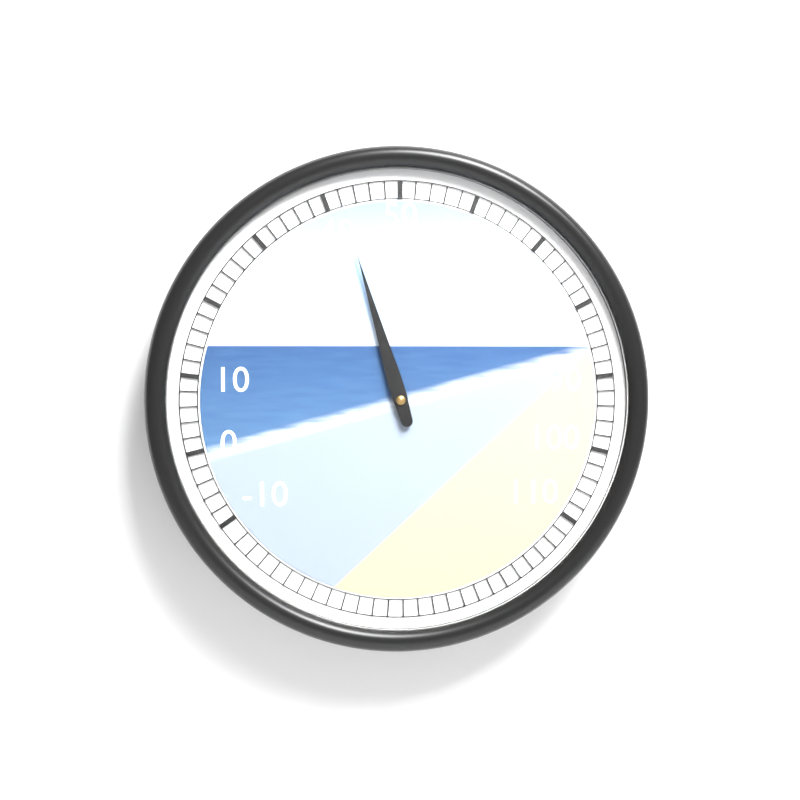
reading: 42 (no unit)
